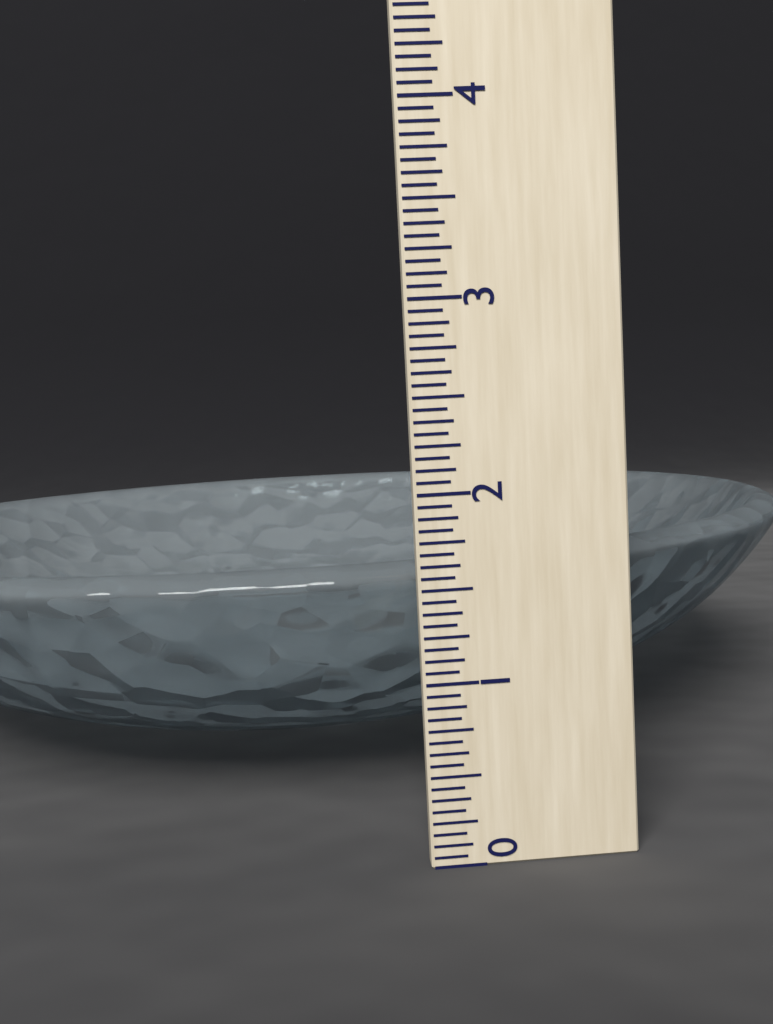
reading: 1.6250 (no unit)
